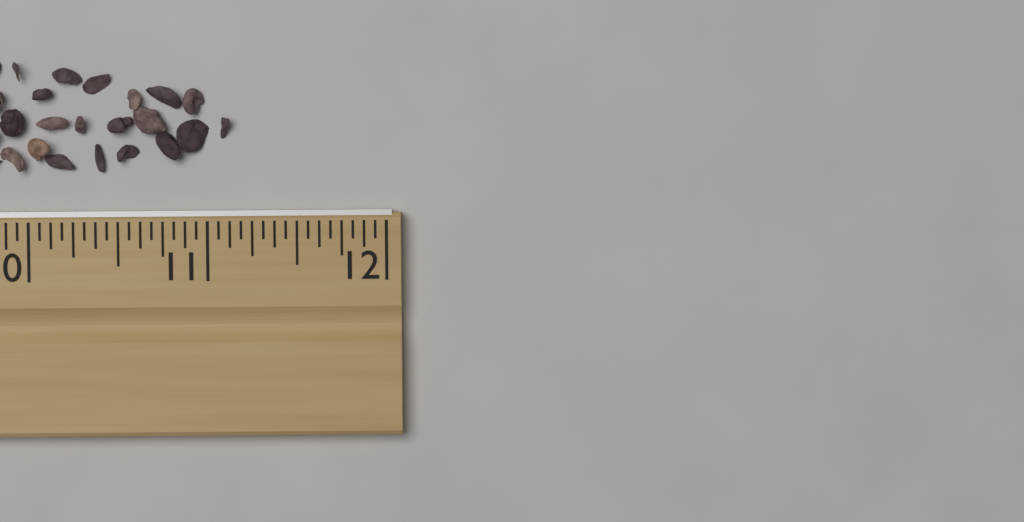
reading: 11.1250 in
